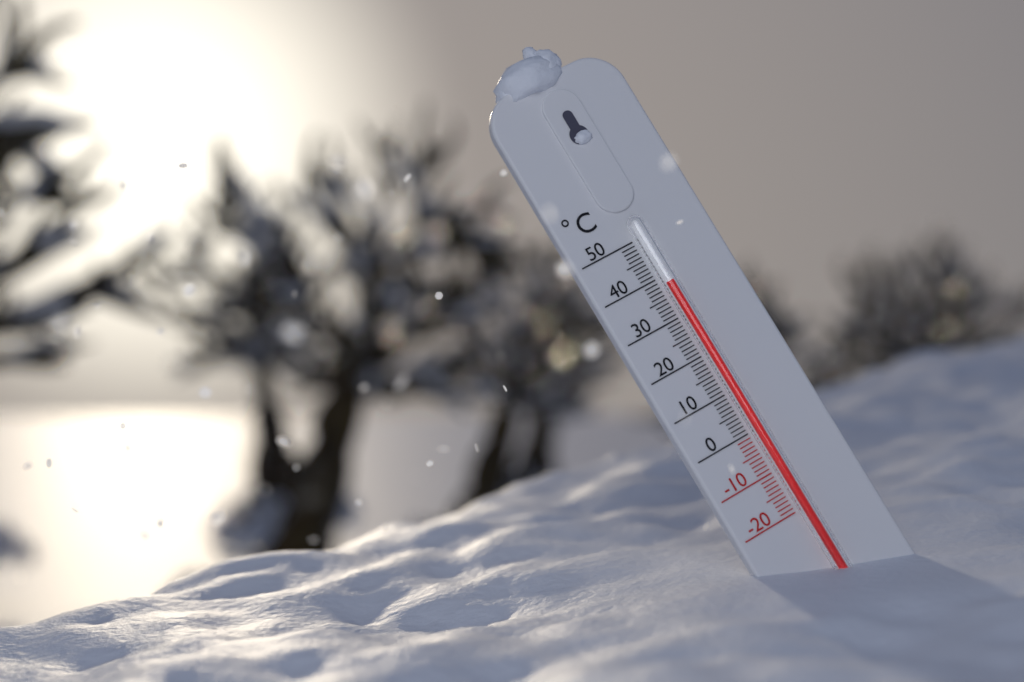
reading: 38 °C
